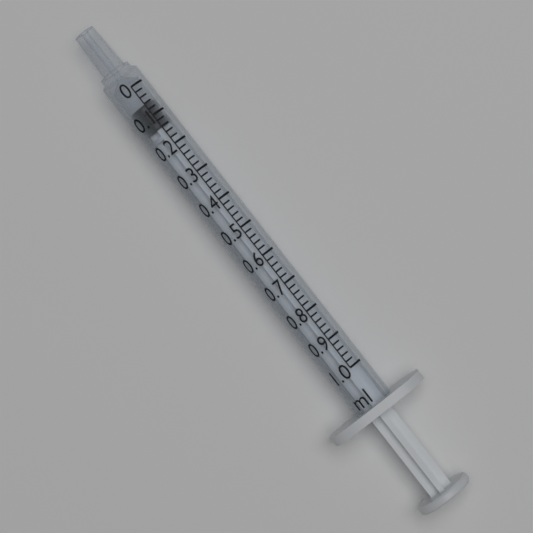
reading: 0.06 ml
